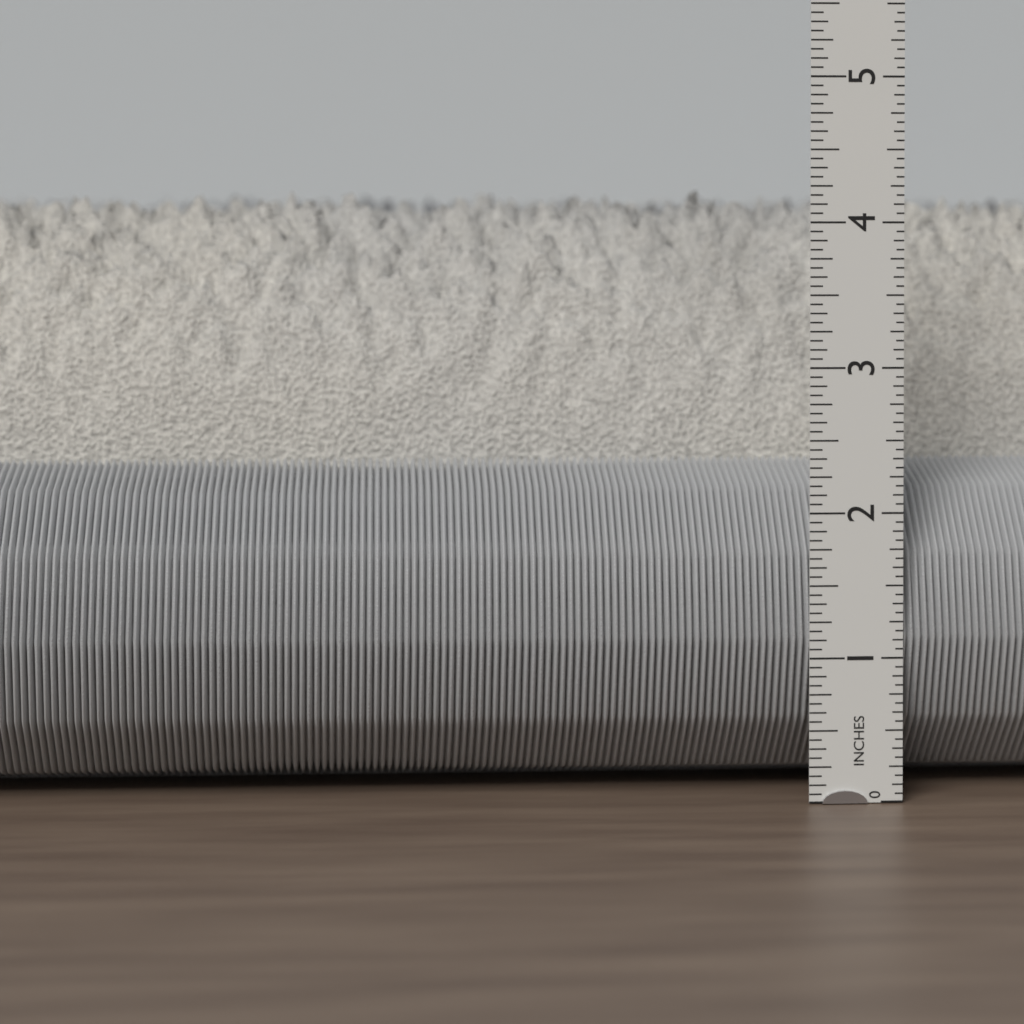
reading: 4.2500 in
